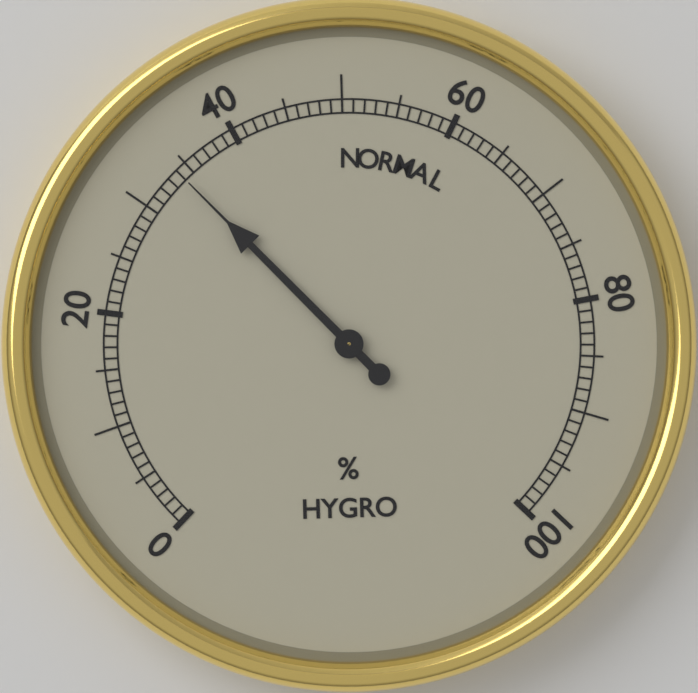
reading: 34 %
